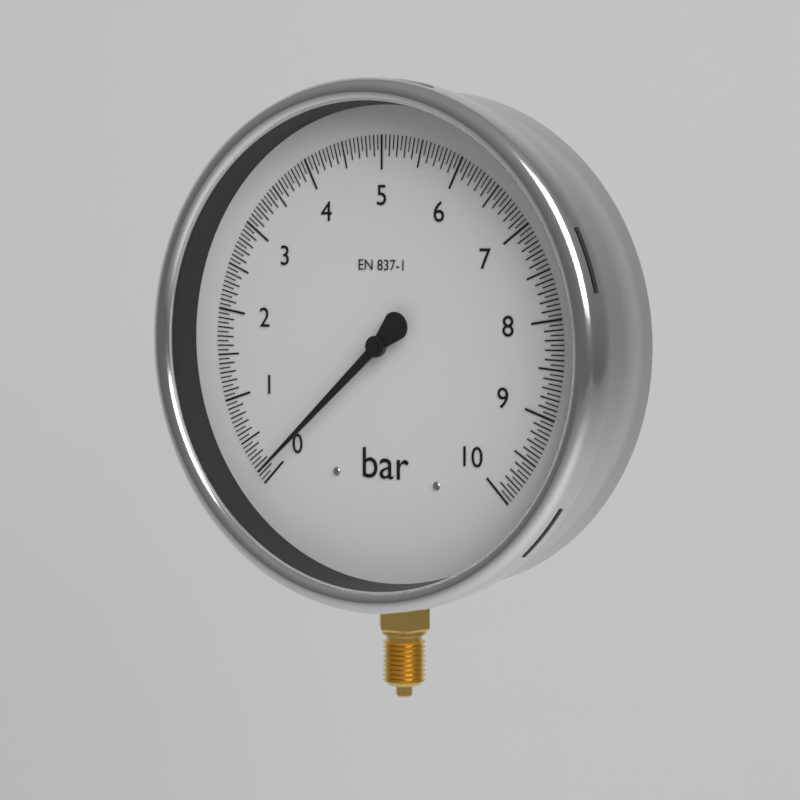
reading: 0.10 bar
